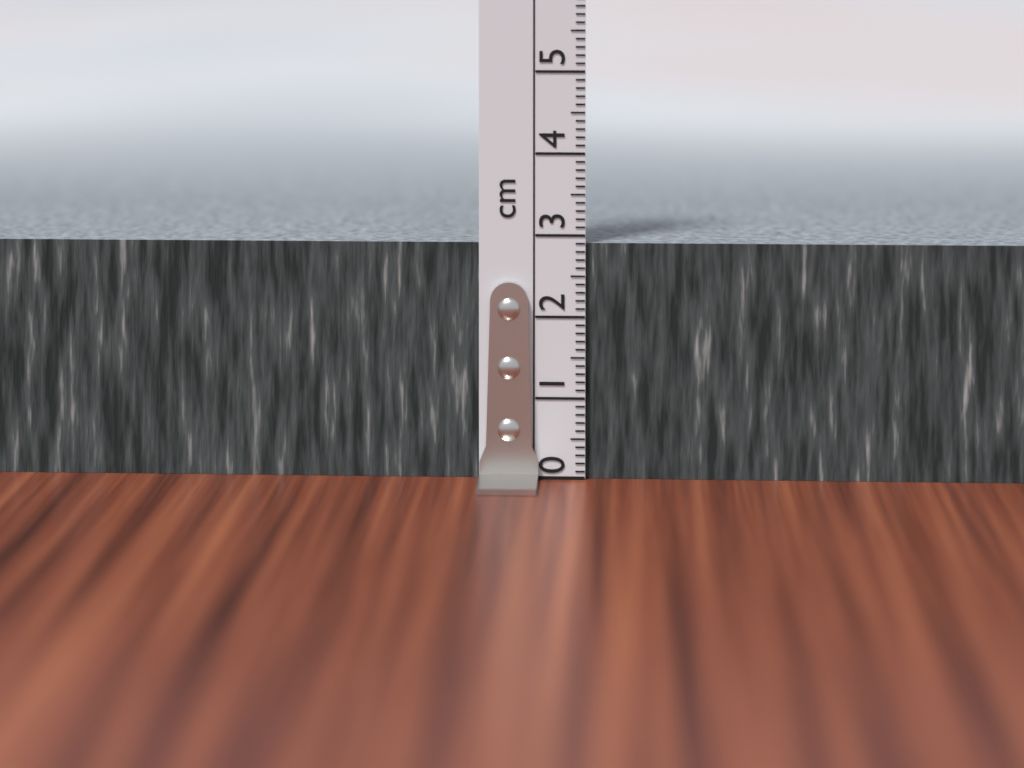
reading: 2.9 cm
